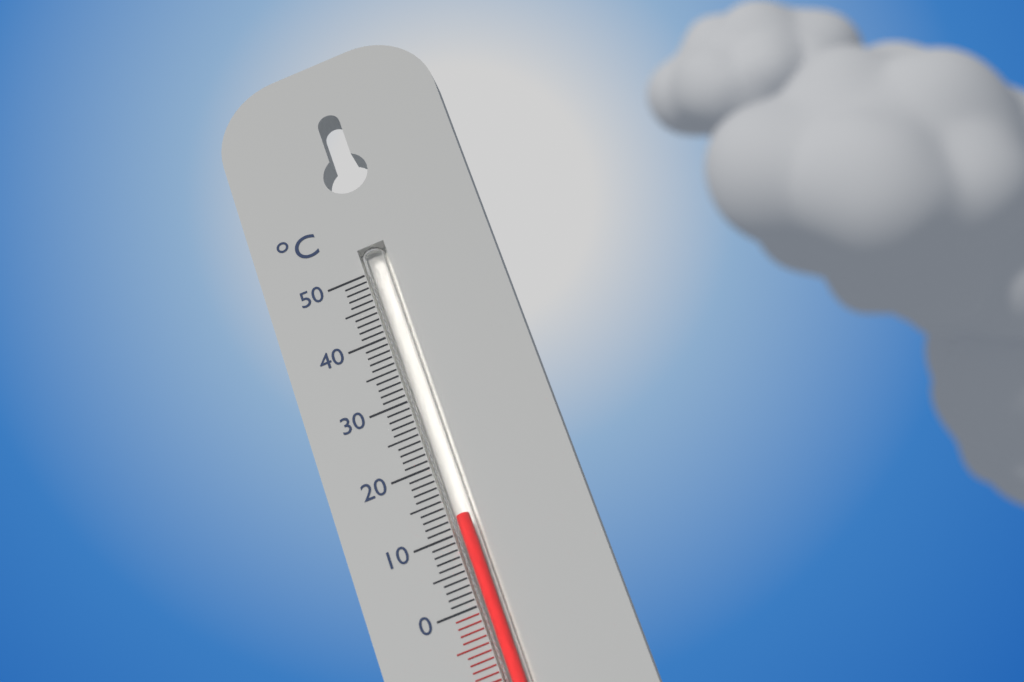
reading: 12 °C
